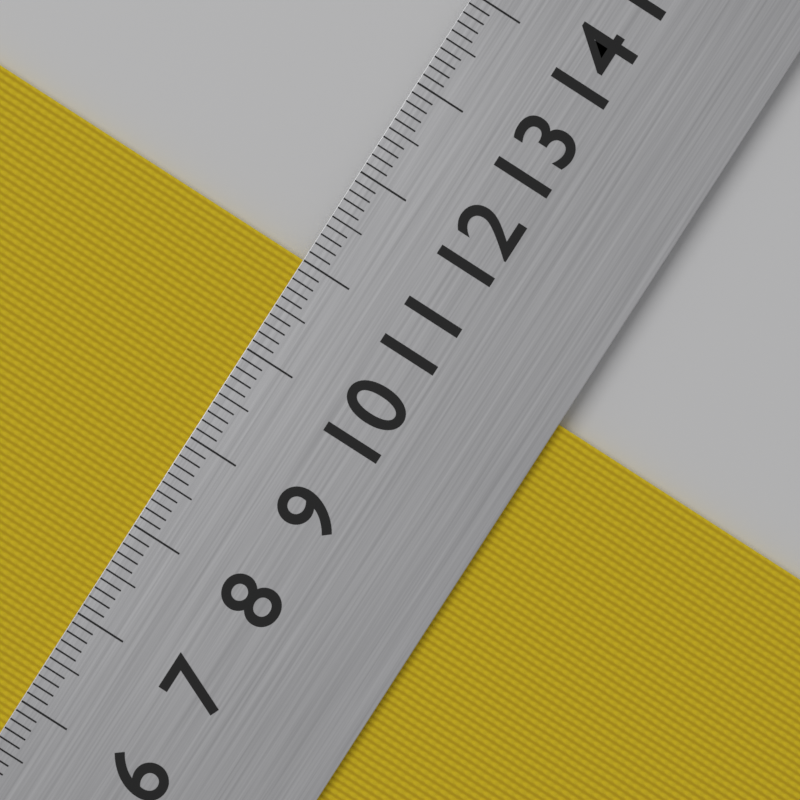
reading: 11.0 cm
